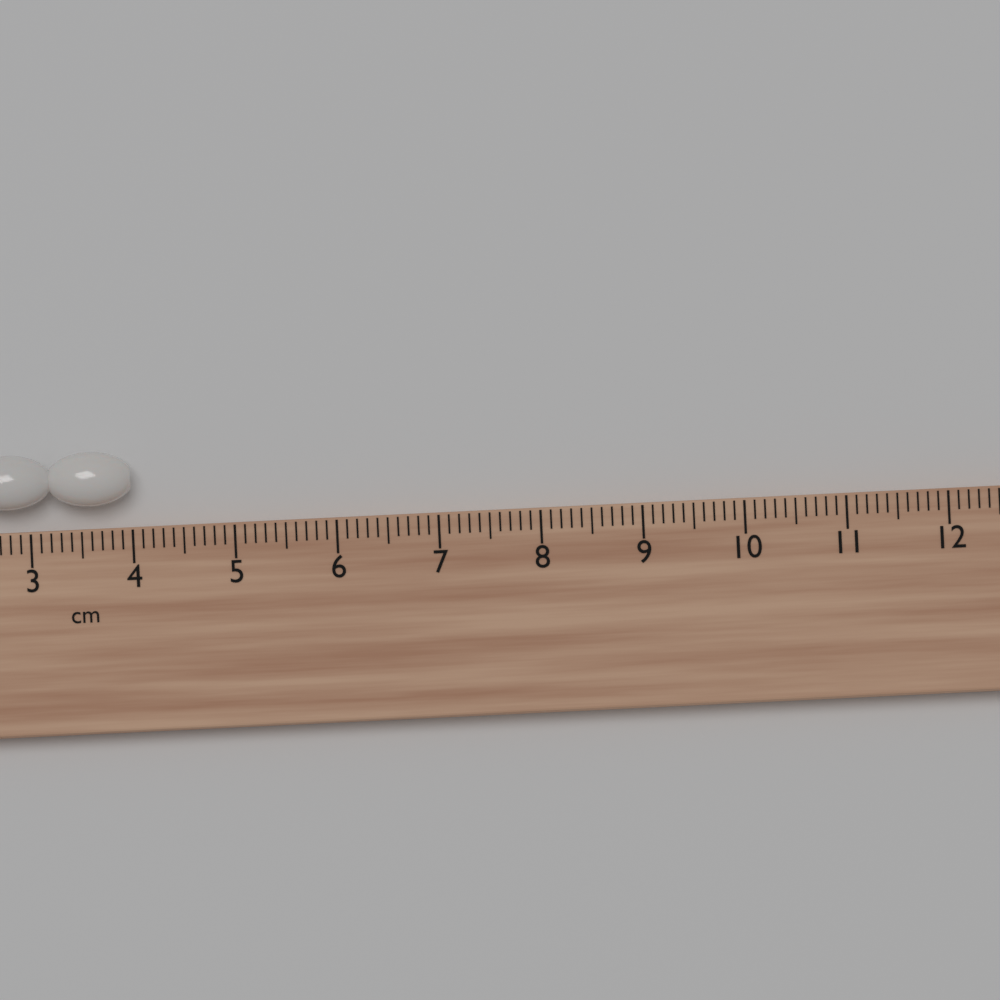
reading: 4.0 cm
